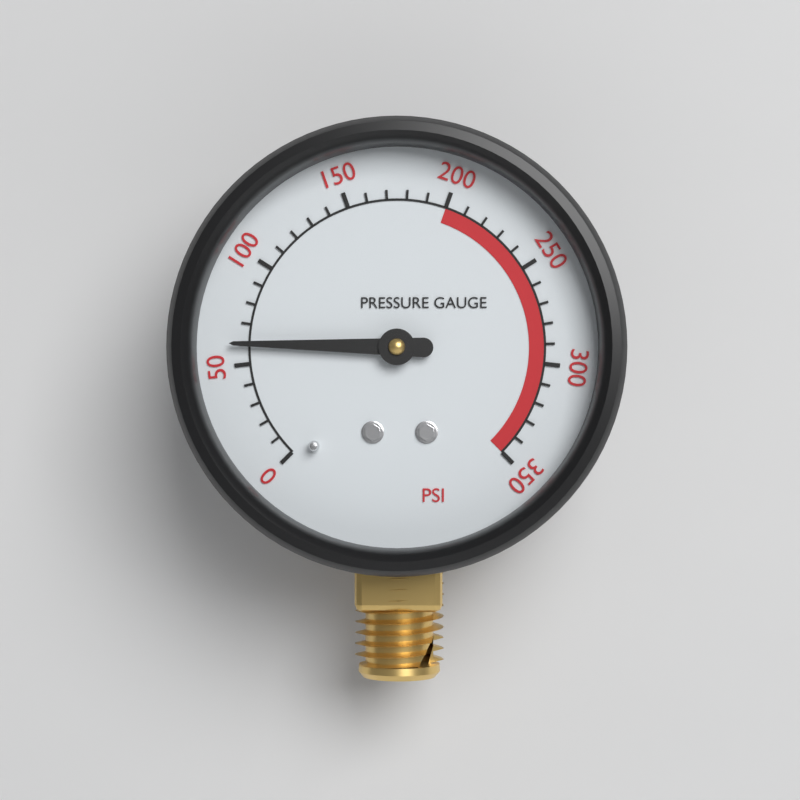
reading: 60 psi
